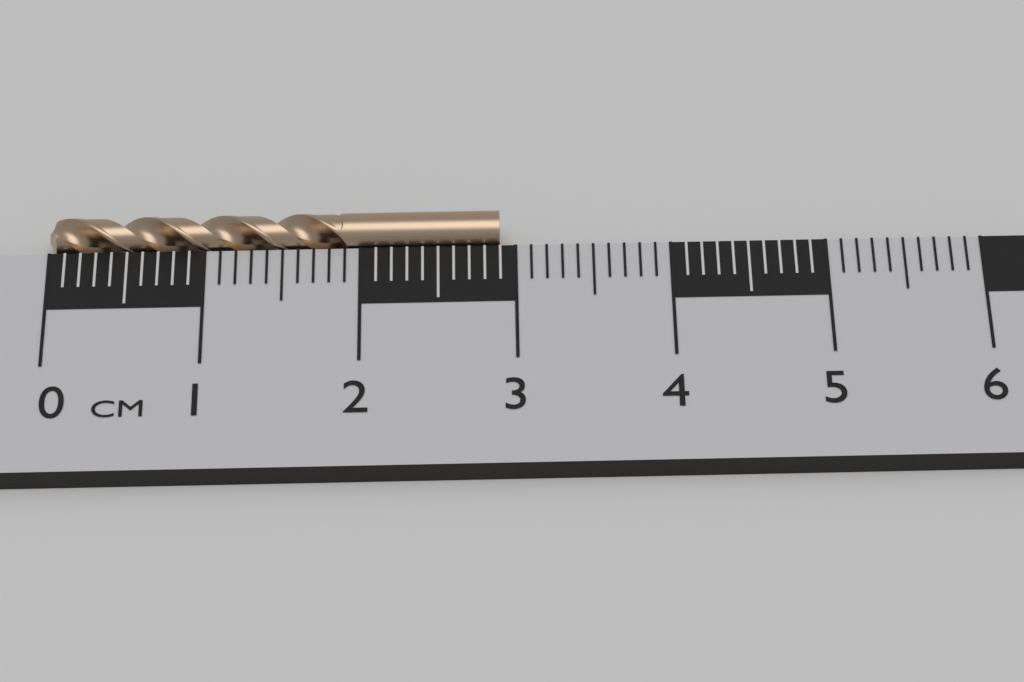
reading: 2.9 cm
